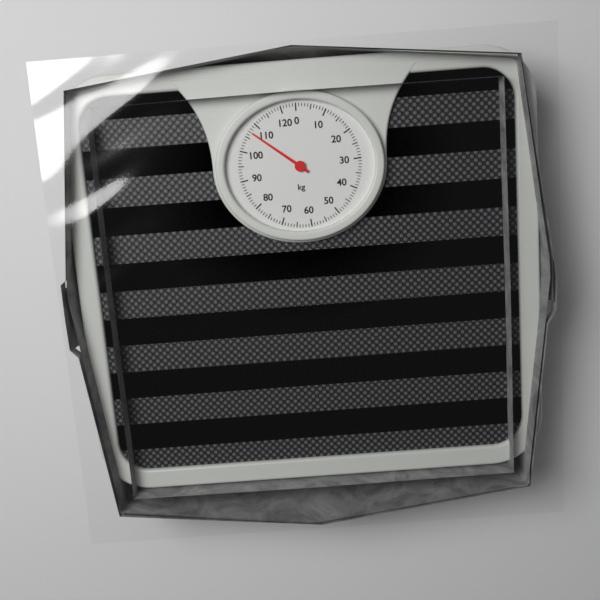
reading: 107 kg
